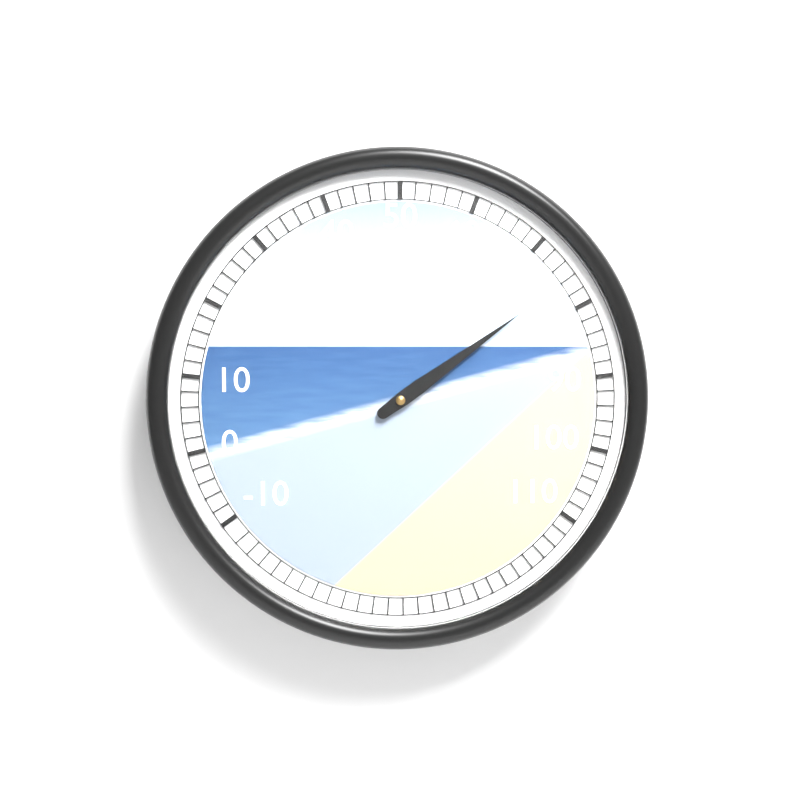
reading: 76 (no unit)
